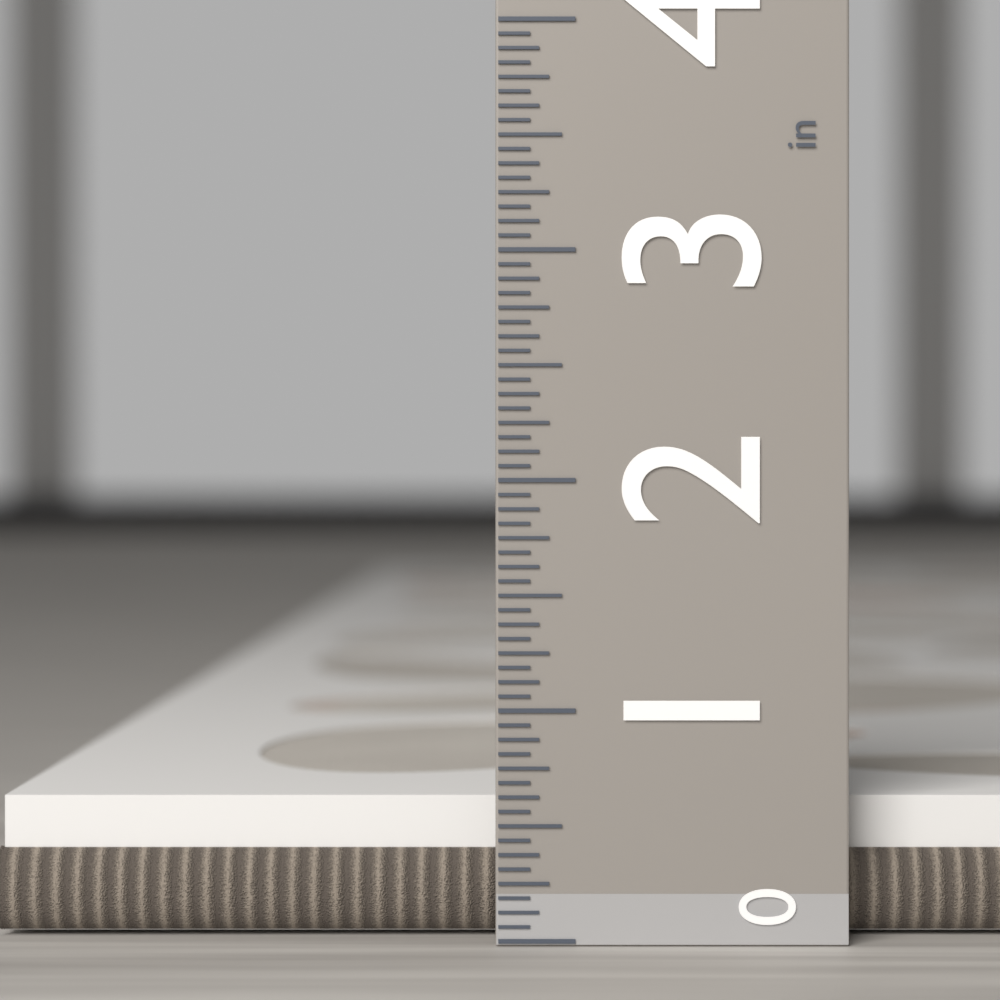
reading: 0.6000 in
